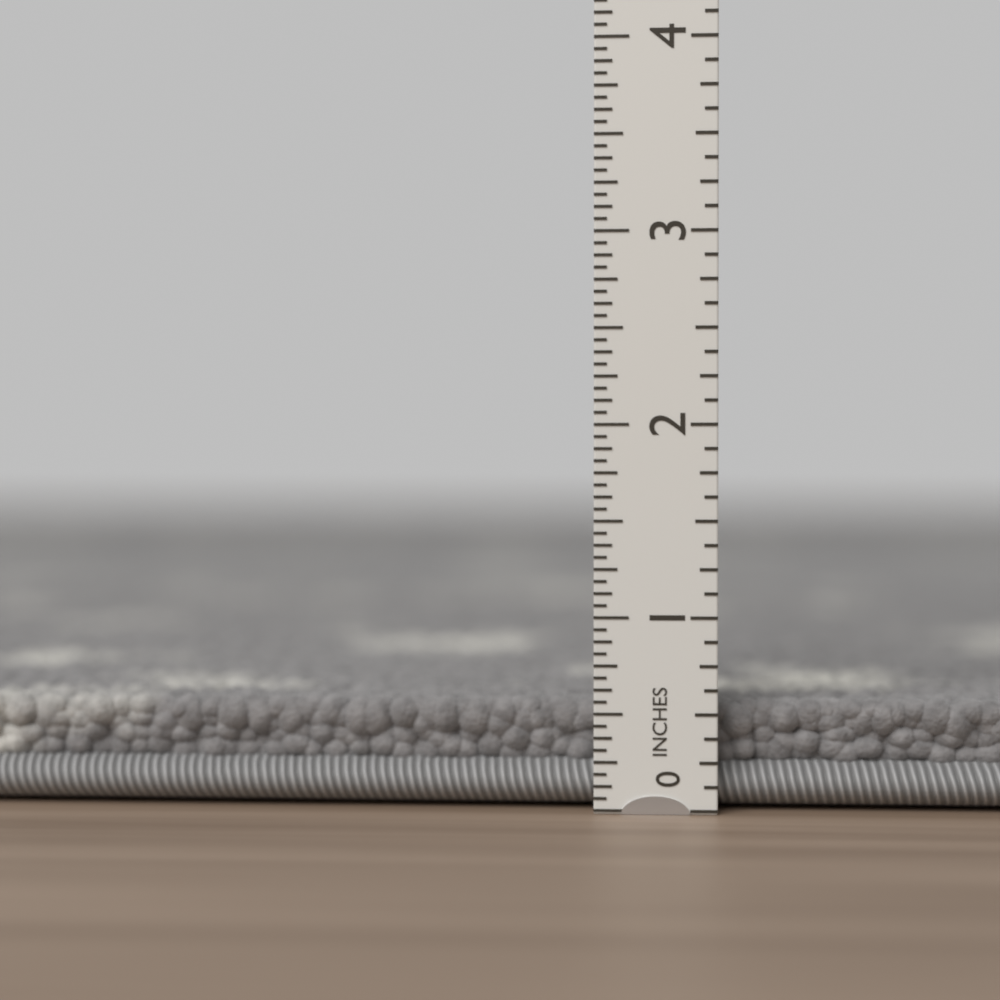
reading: 0.5625 in
